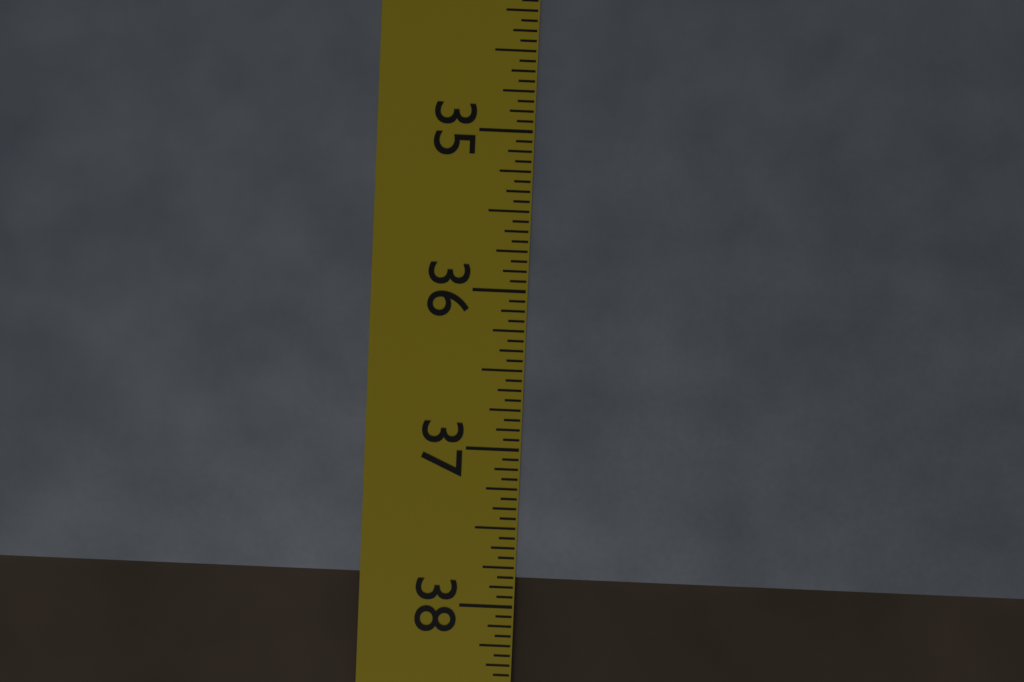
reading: 37.8125 in
